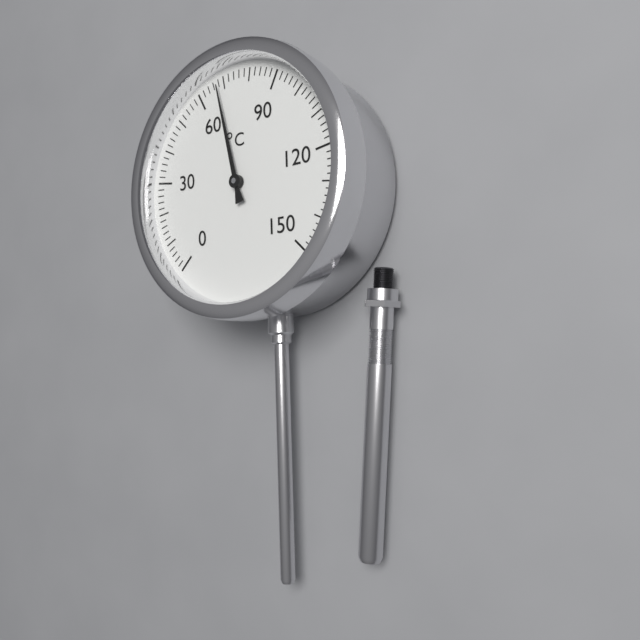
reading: 68 °C
